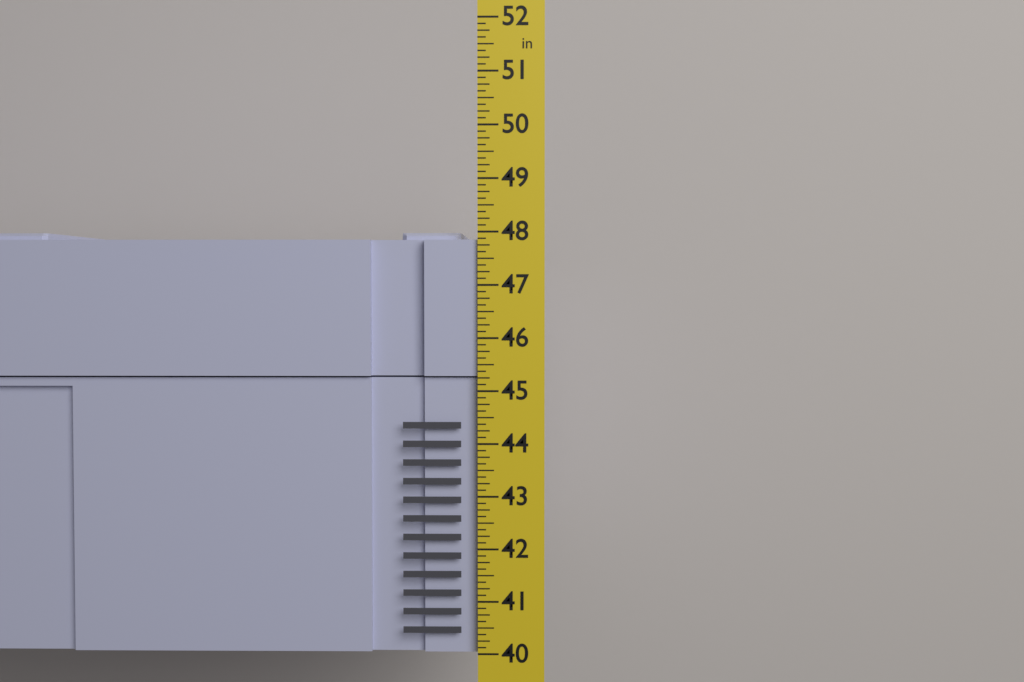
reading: 48.000 in
